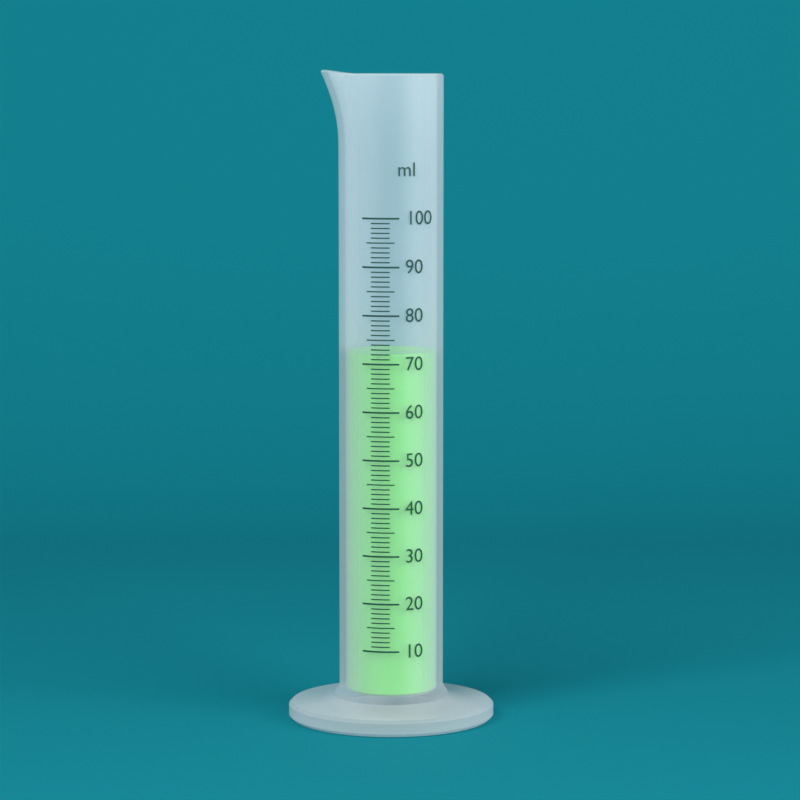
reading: 72 ml
